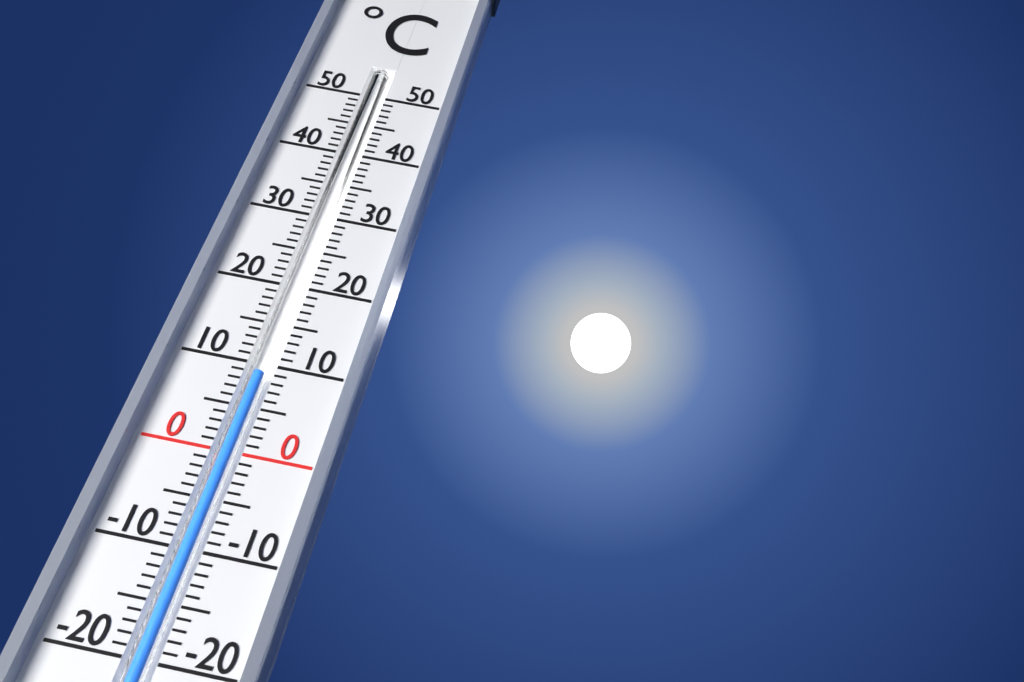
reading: 9 °C
